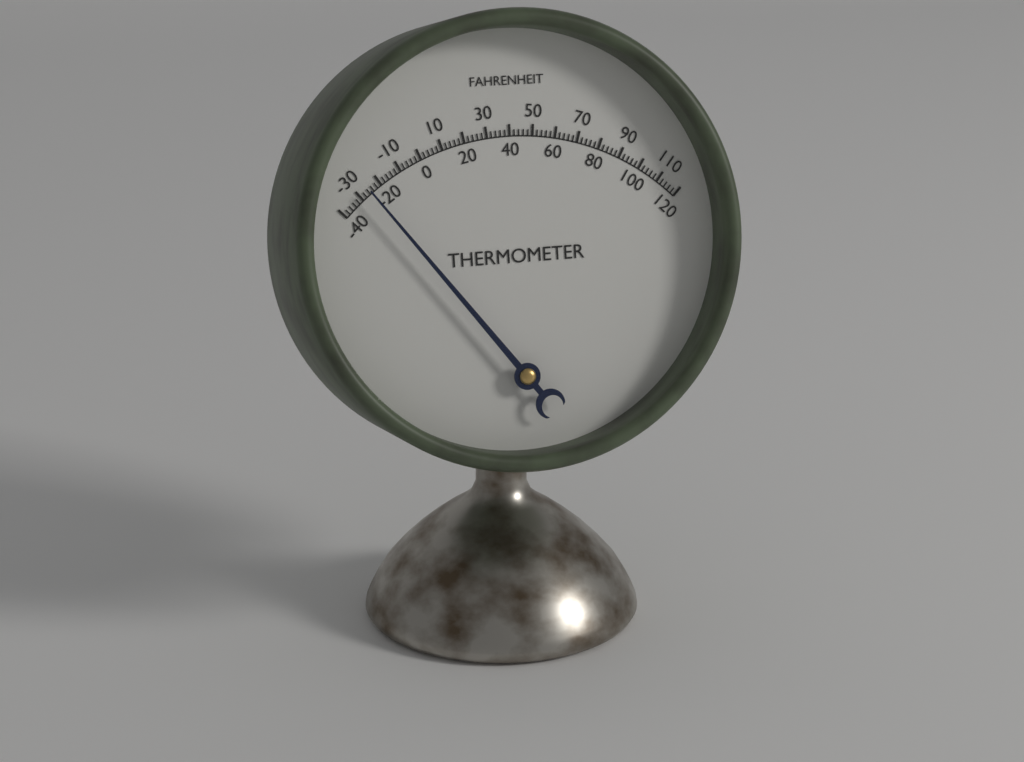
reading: -26 °F
